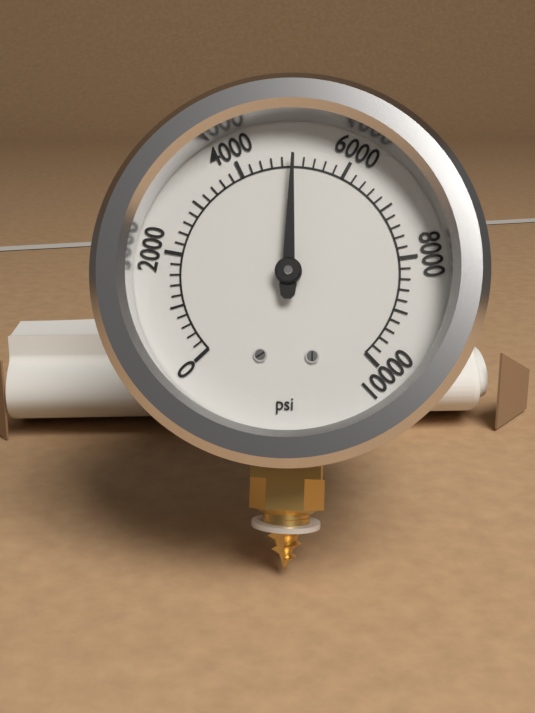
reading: 5000 psi
